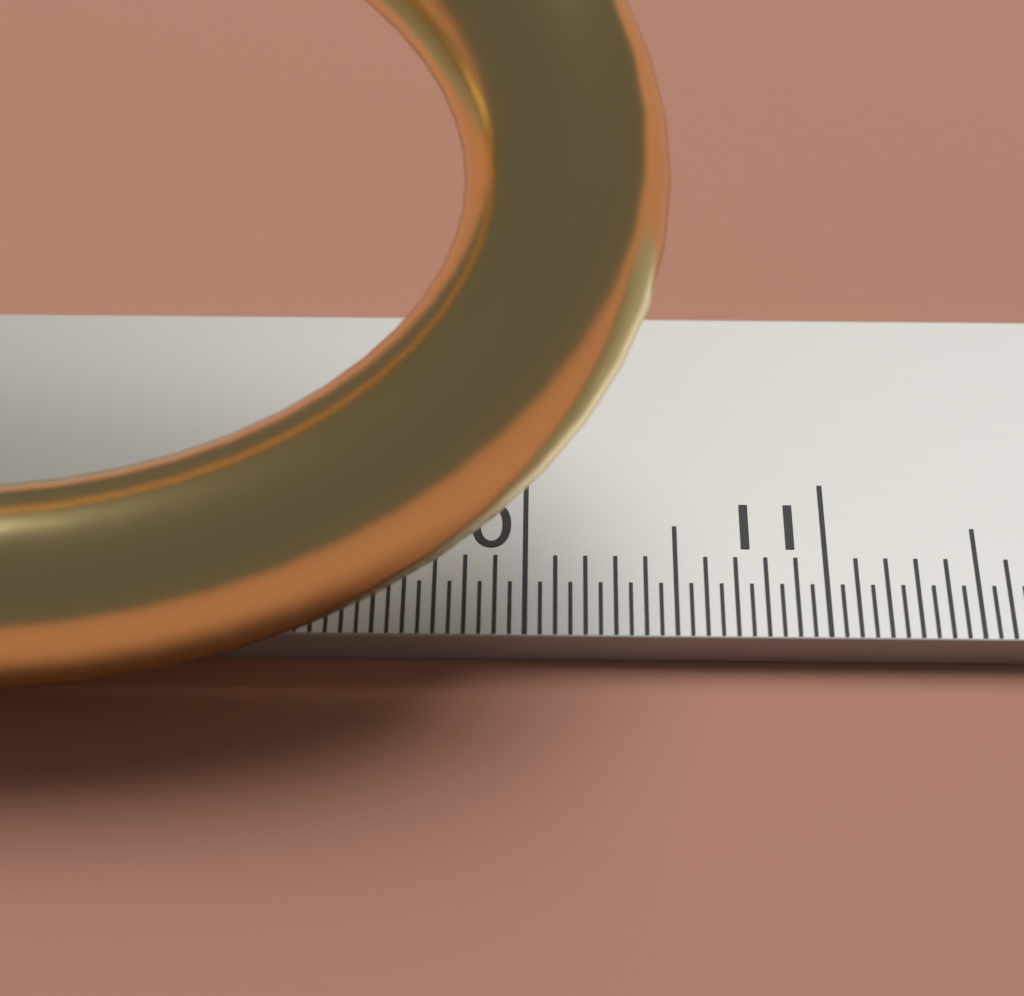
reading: 10.45 cm
